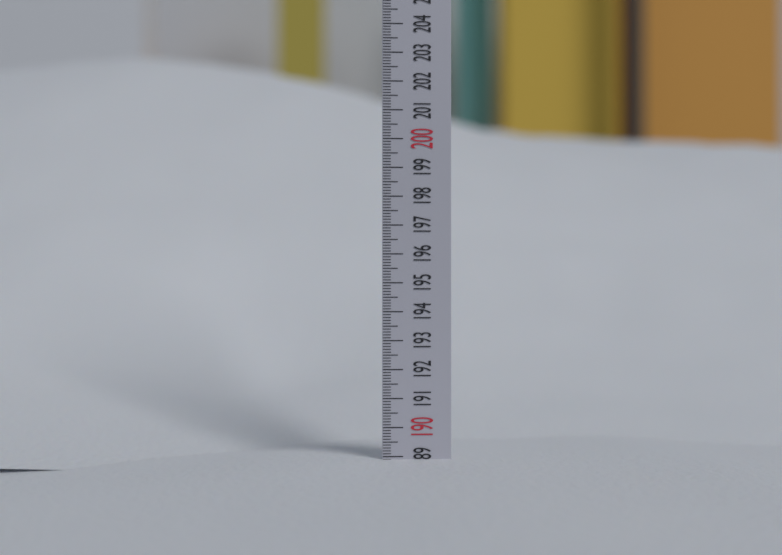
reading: 188.9 (no unit)
